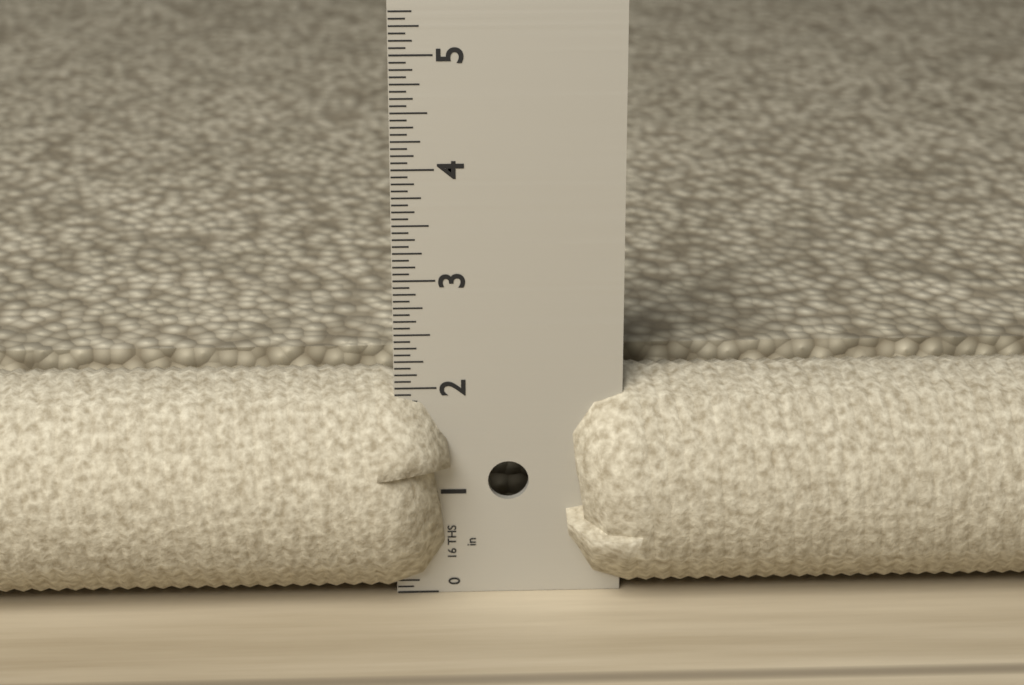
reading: 2.0625 in
